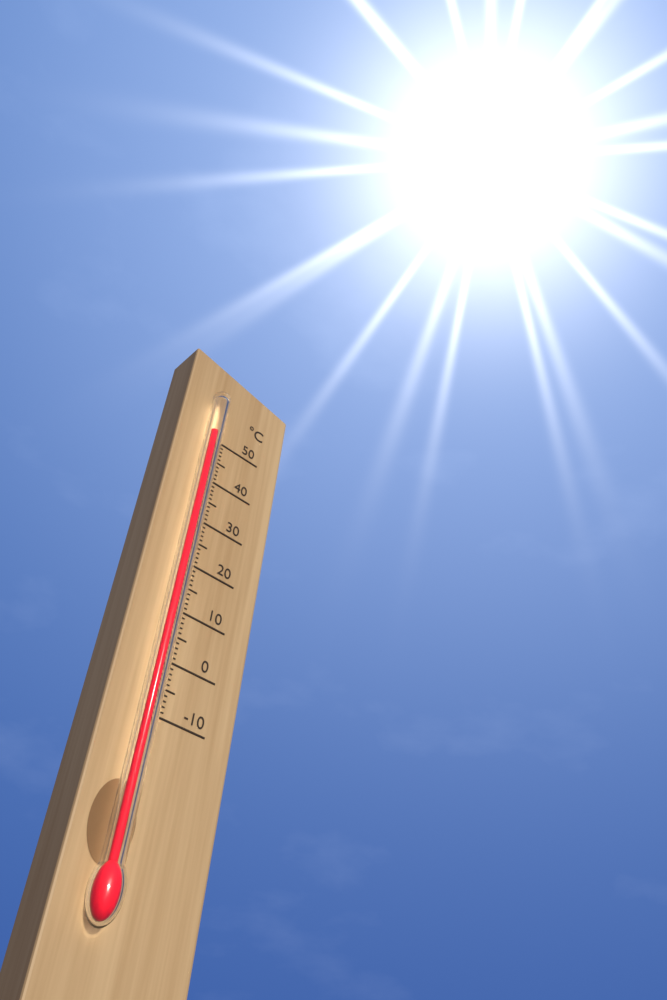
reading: 49 °C
